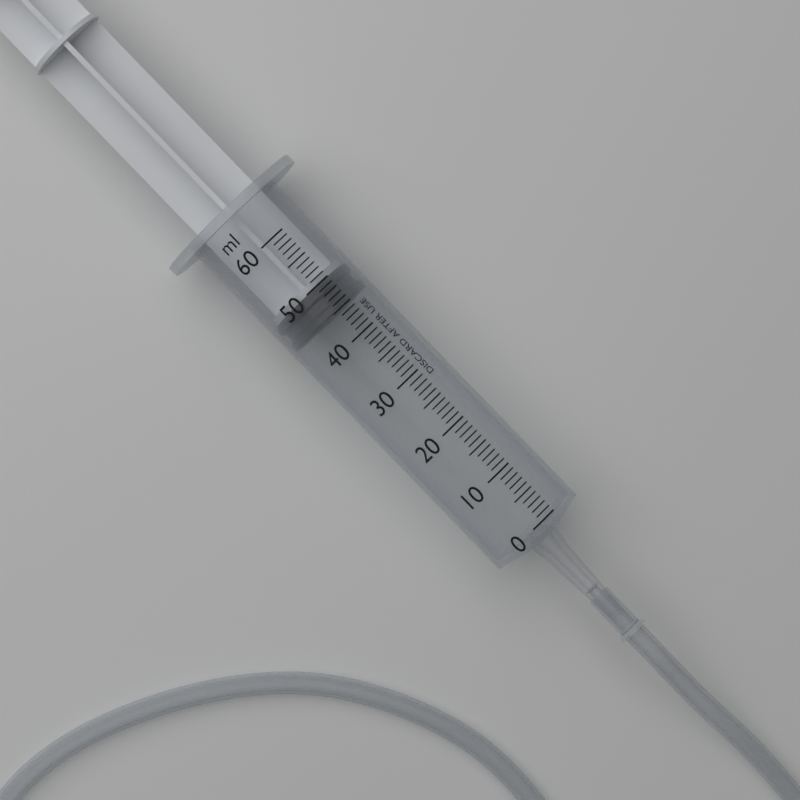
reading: 45 ml
